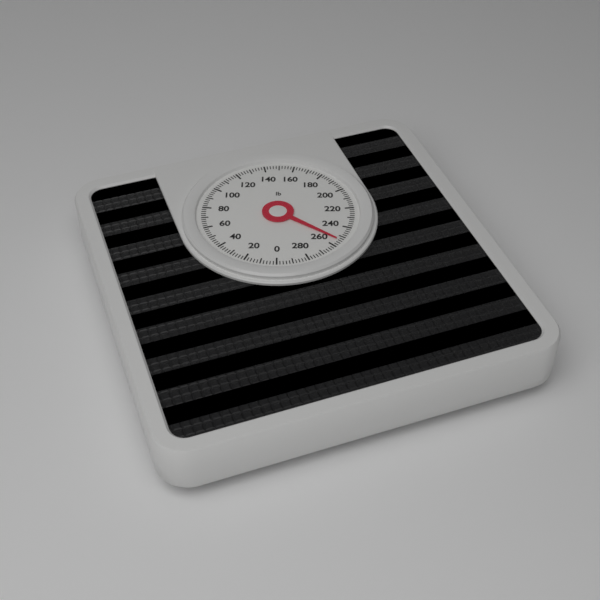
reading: 254 lb
